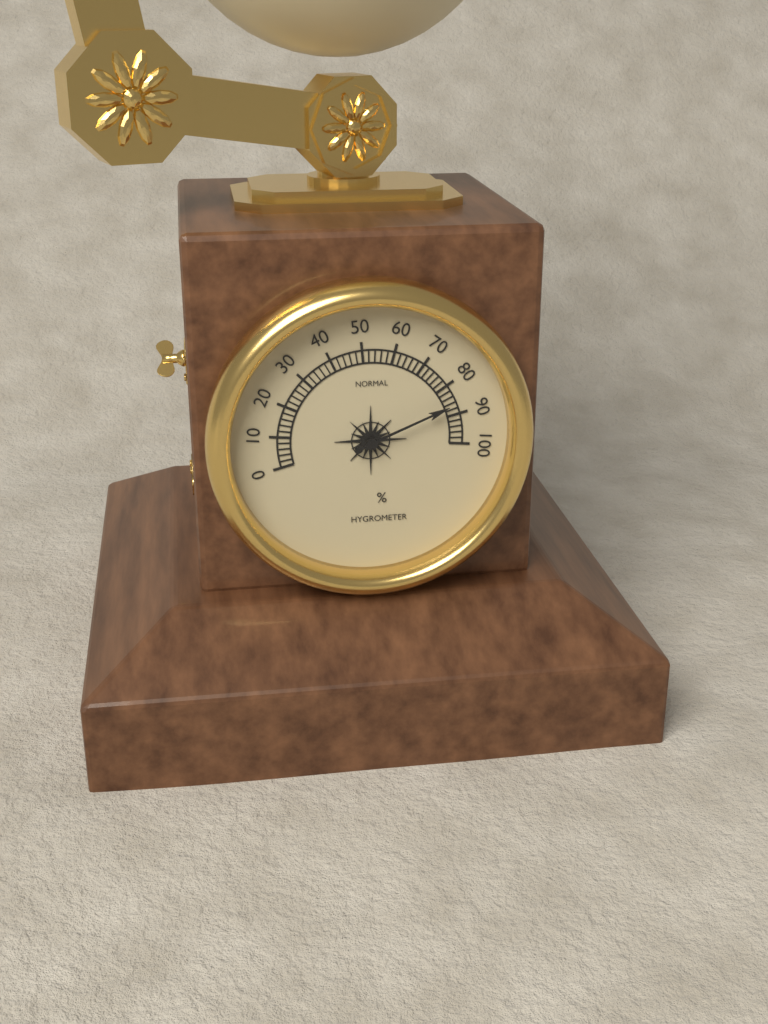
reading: 86 %
